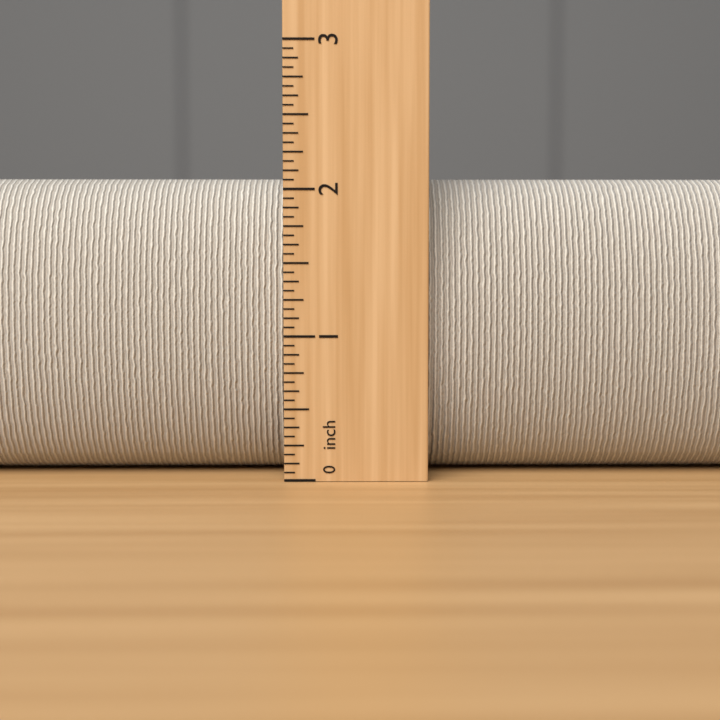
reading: 2.1250 inch
